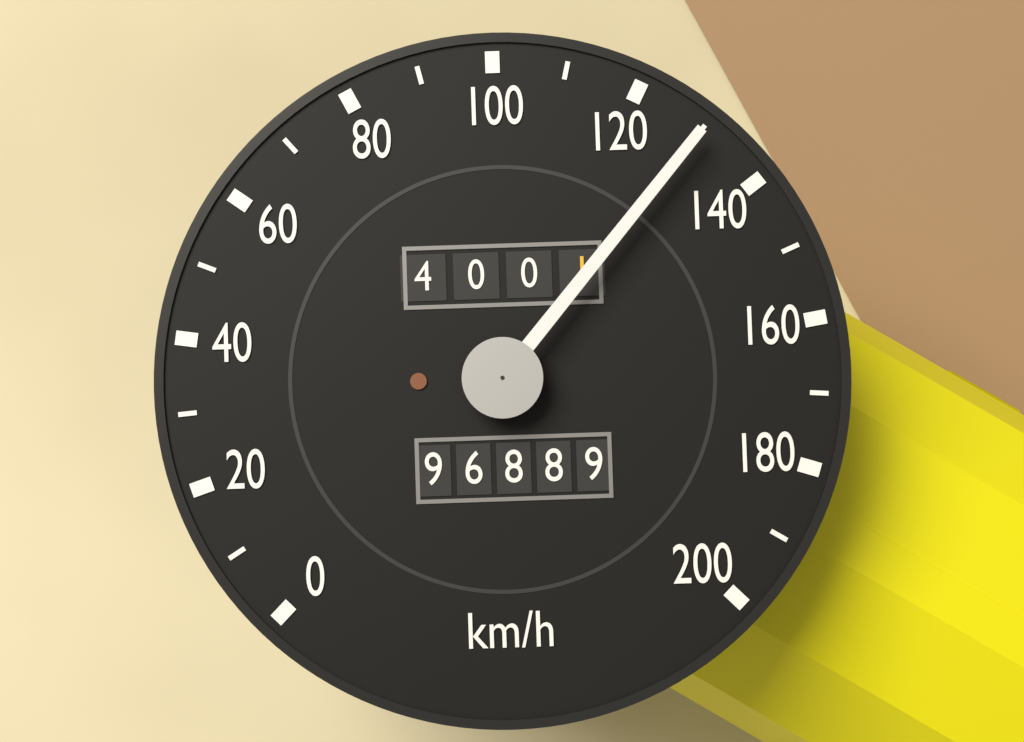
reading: 130 km/h
